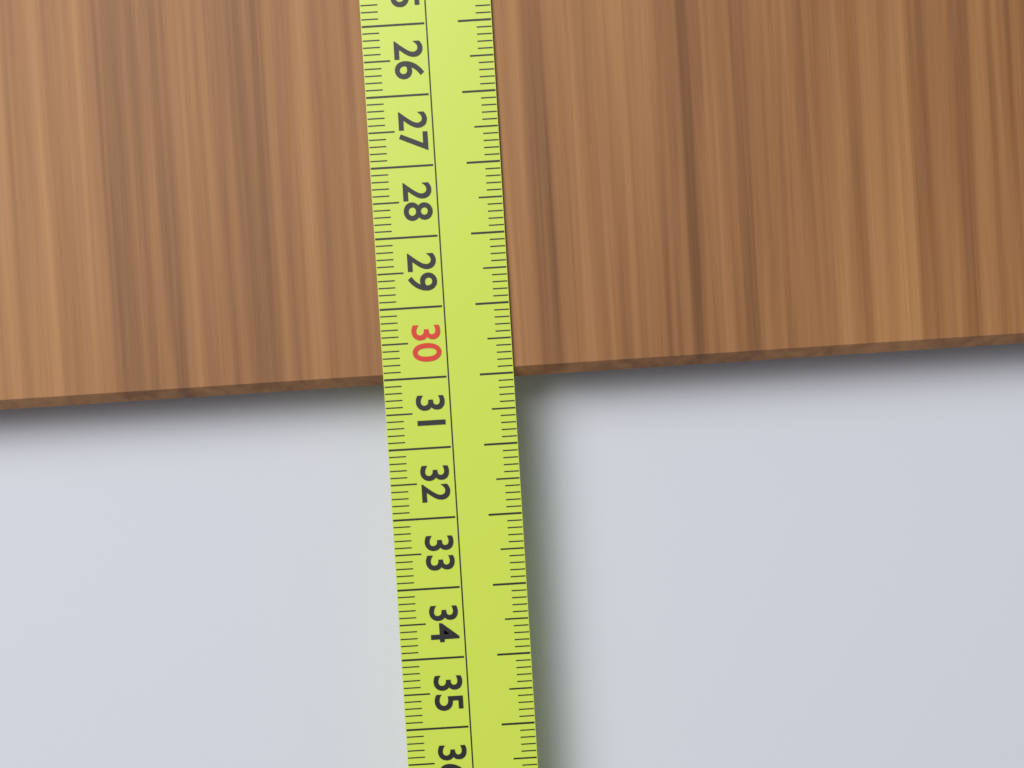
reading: 30.1 cm
